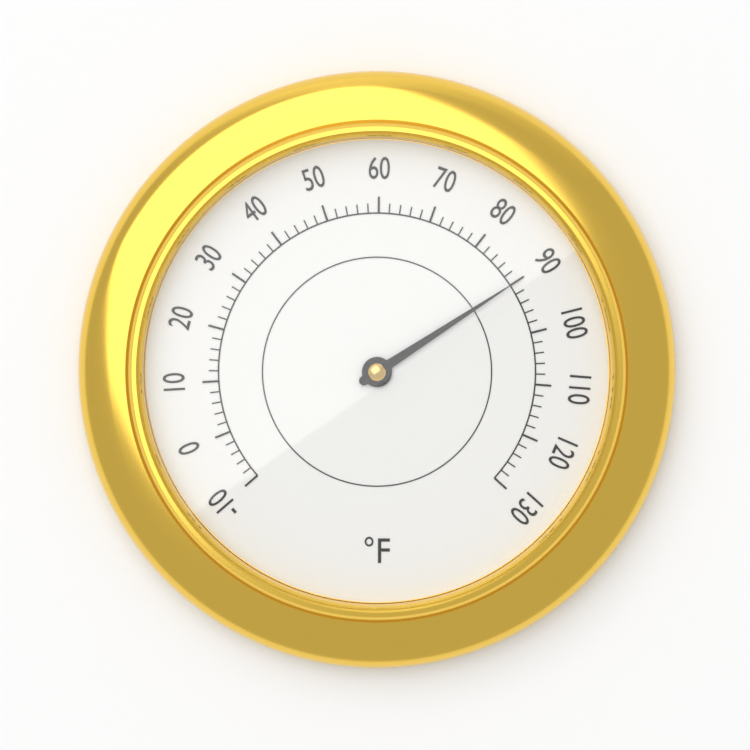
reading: 90 °F
